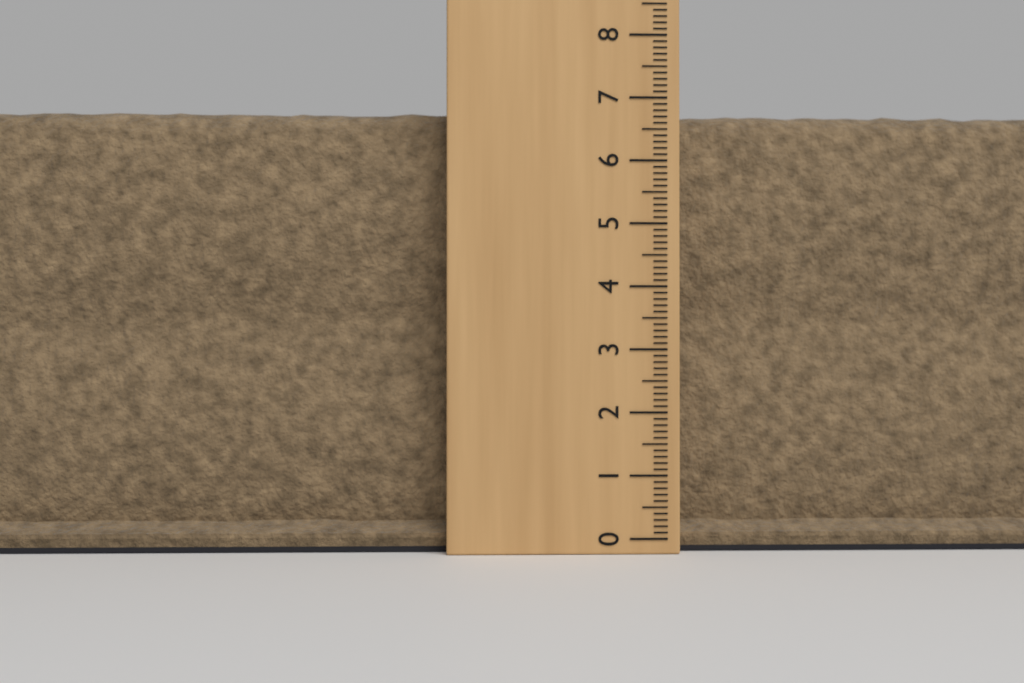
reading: 6.9 (no unit)
